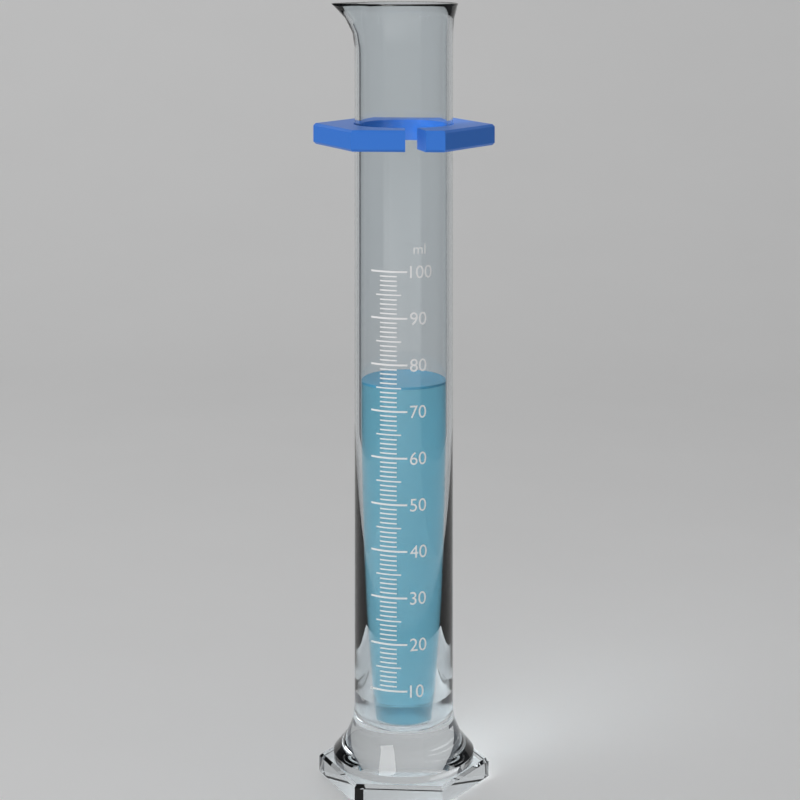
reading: 75 ml
